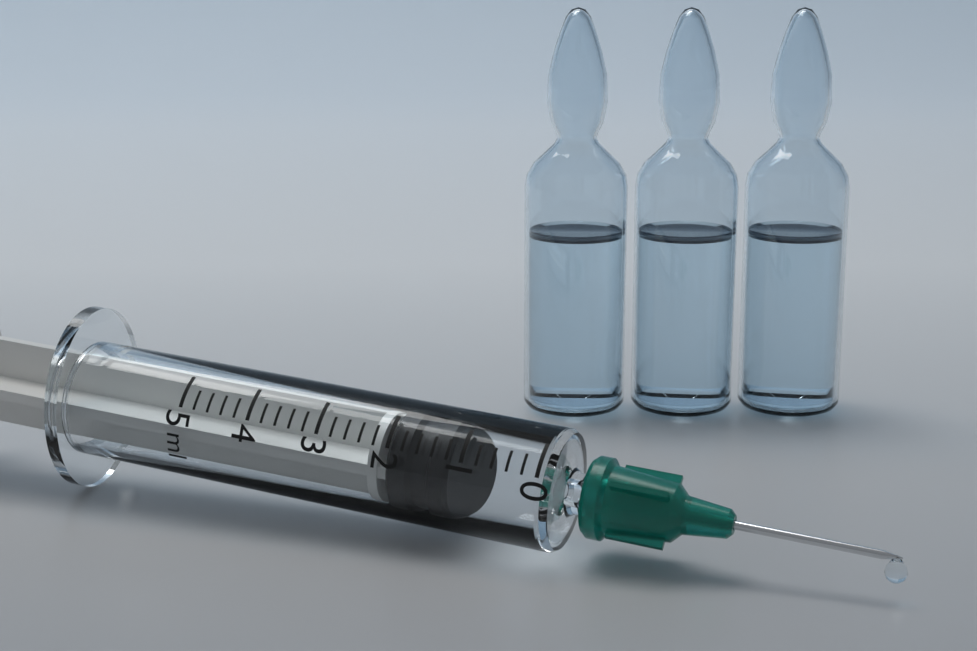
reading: 1.2 ml
